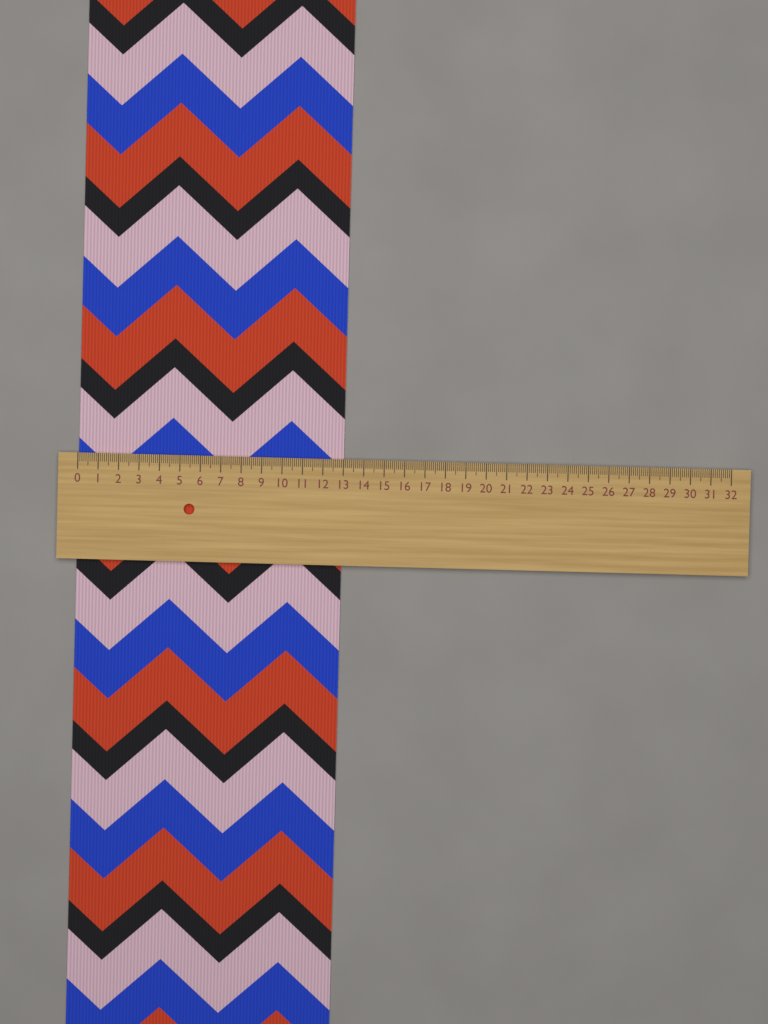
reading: 13.0 (no unit)
